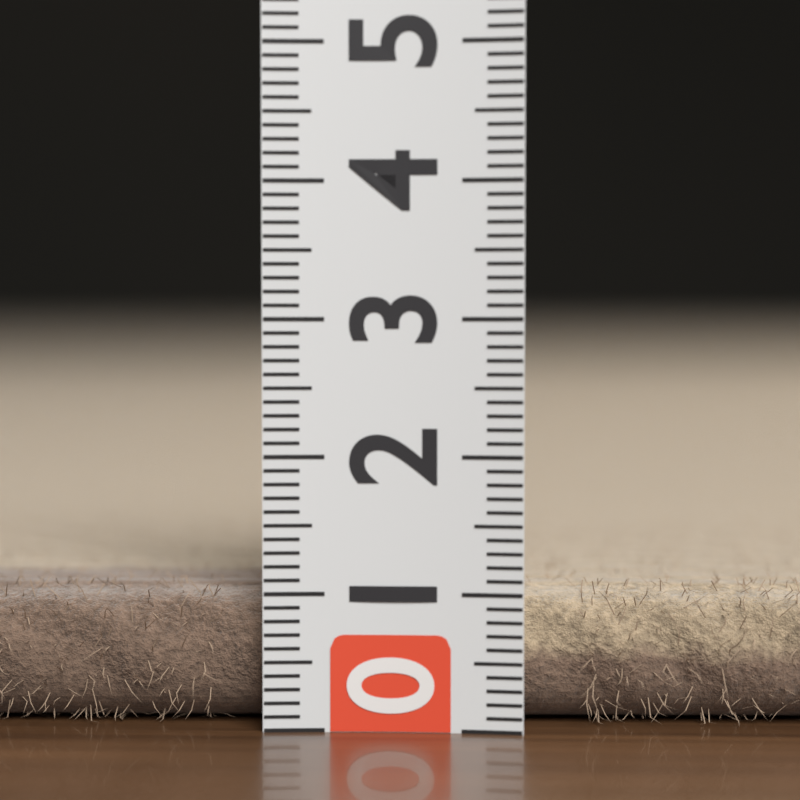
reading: 1.0 (no unit)
